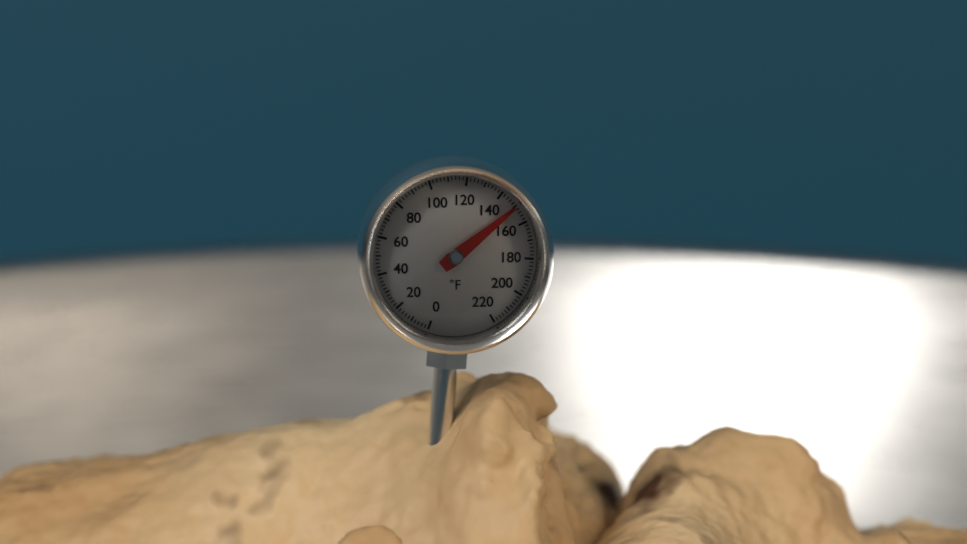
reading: 150 °F
